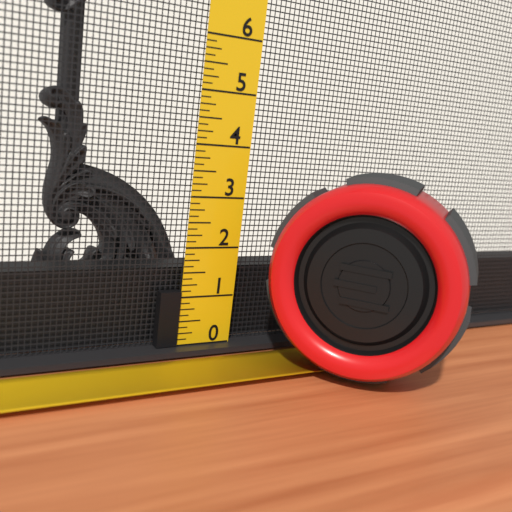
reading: 1.125 (no unit)
